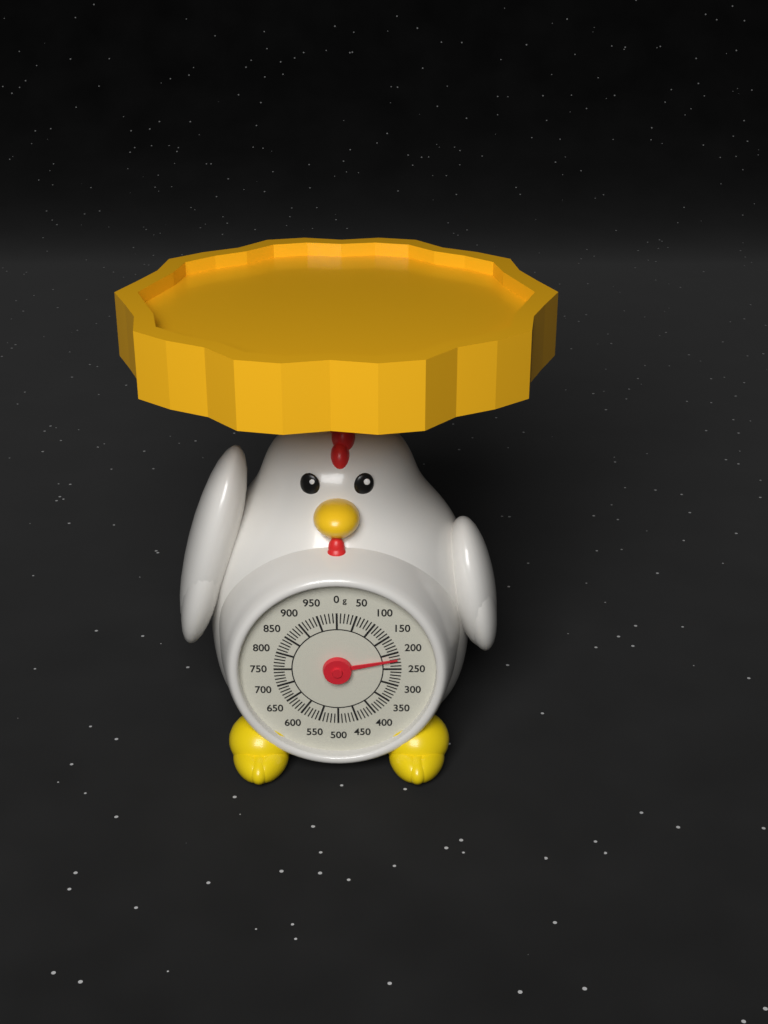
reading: 220 g
